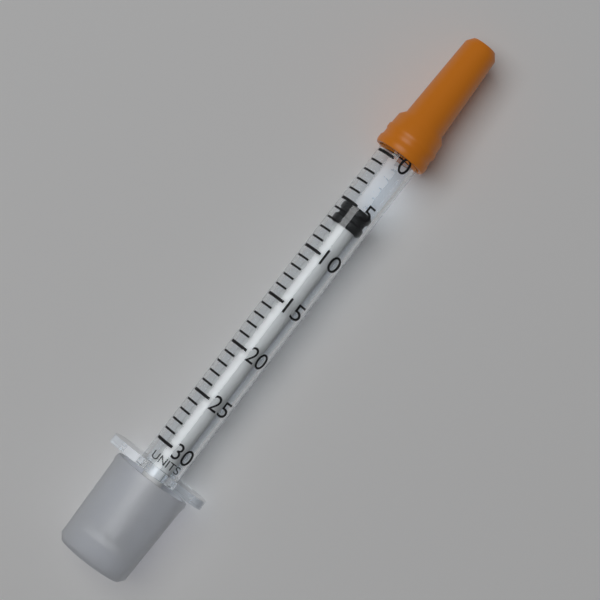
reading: 5 units
